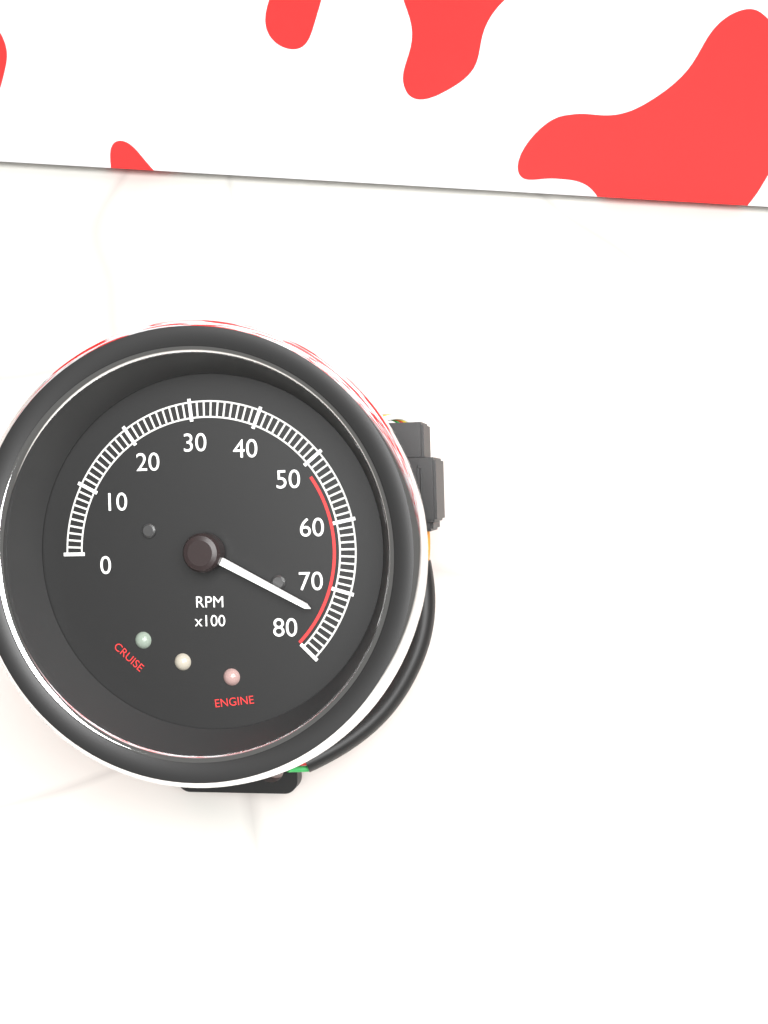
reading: 7400 RPM
